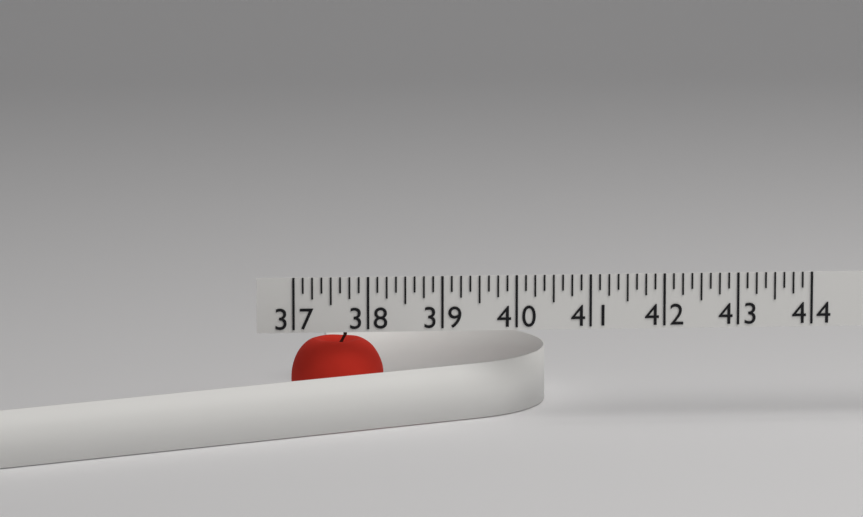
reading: 38.250 (no unit)
